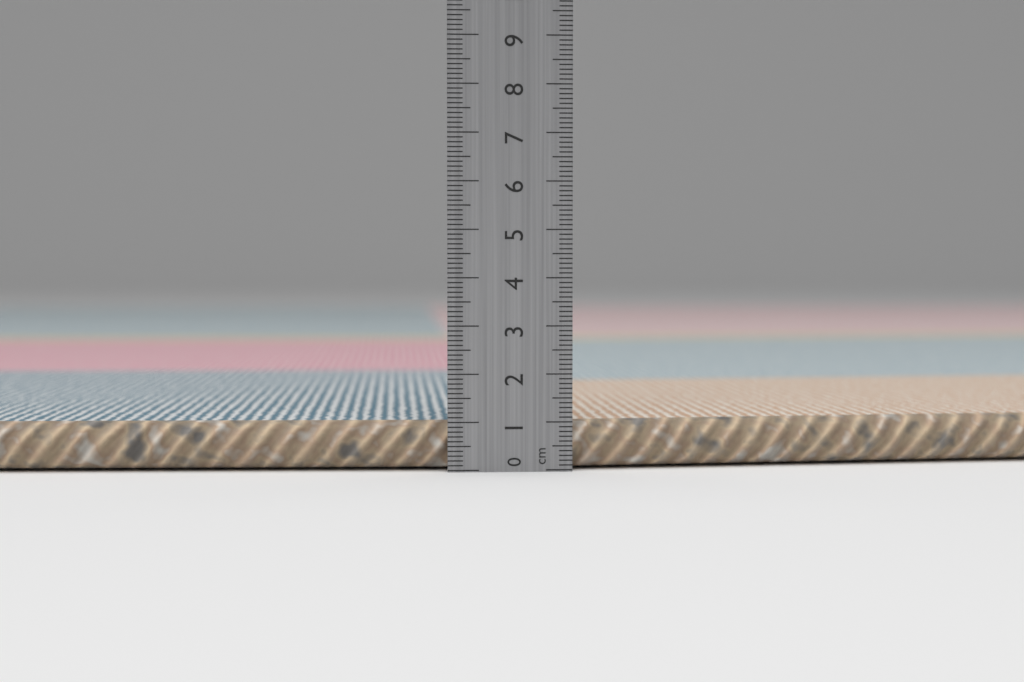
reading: 1.0 cm
